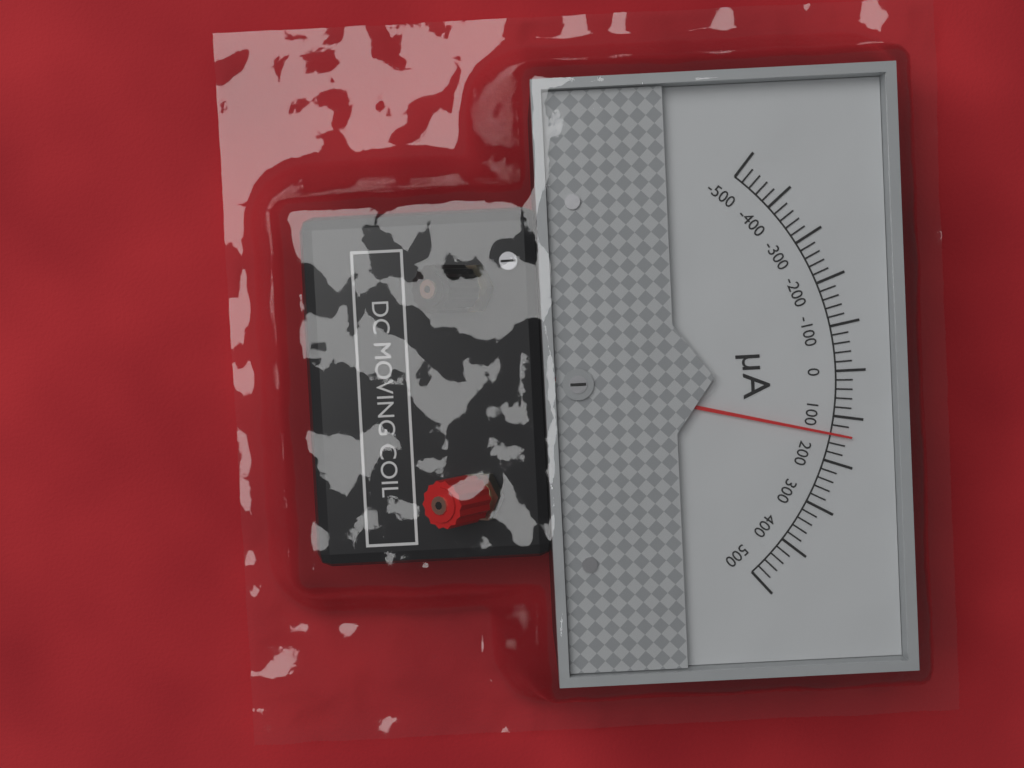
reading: 140 µA
